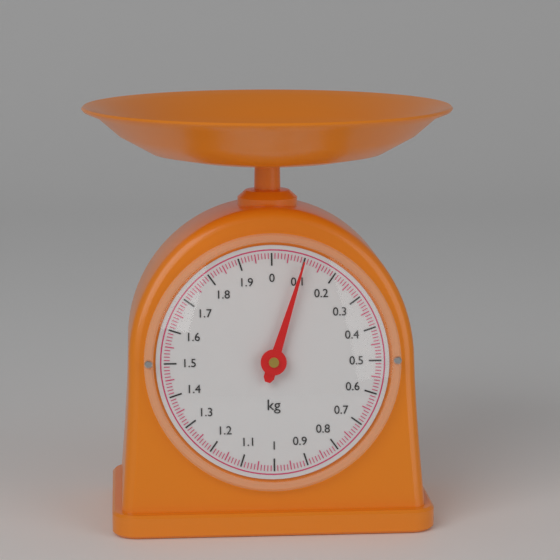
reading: 0.10 kg
